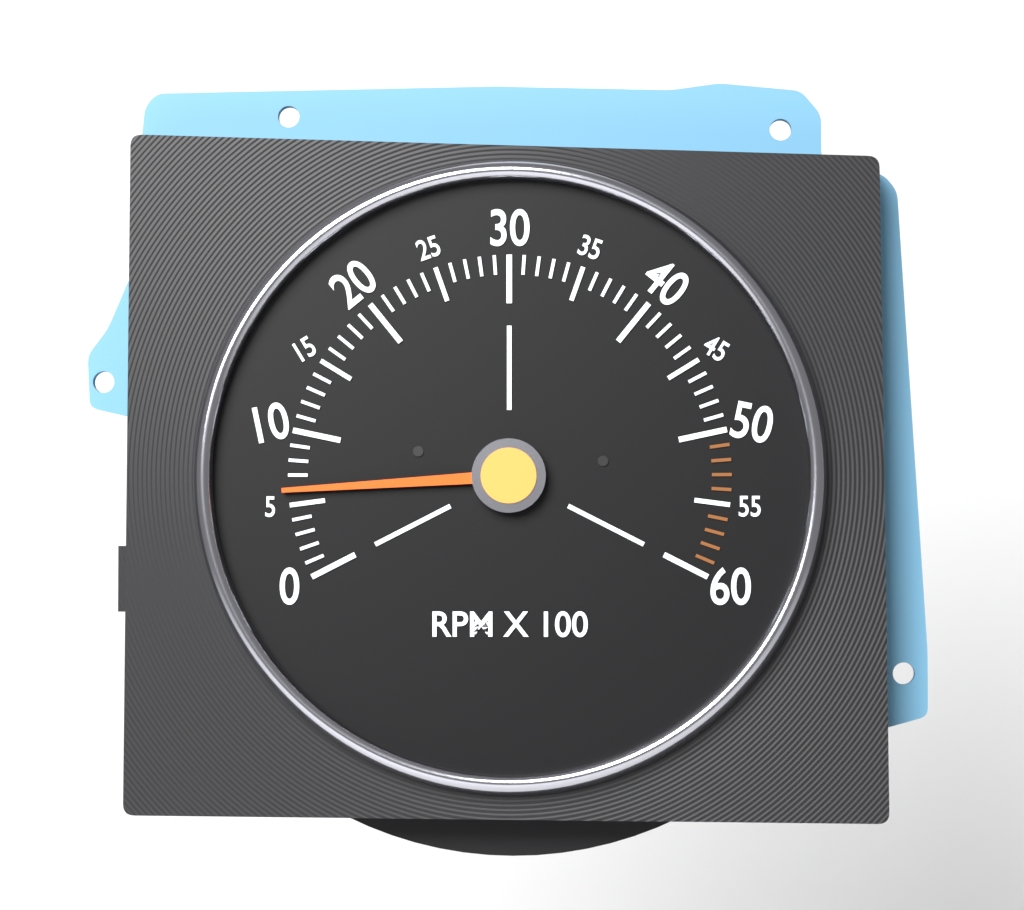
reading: 600 RPM
